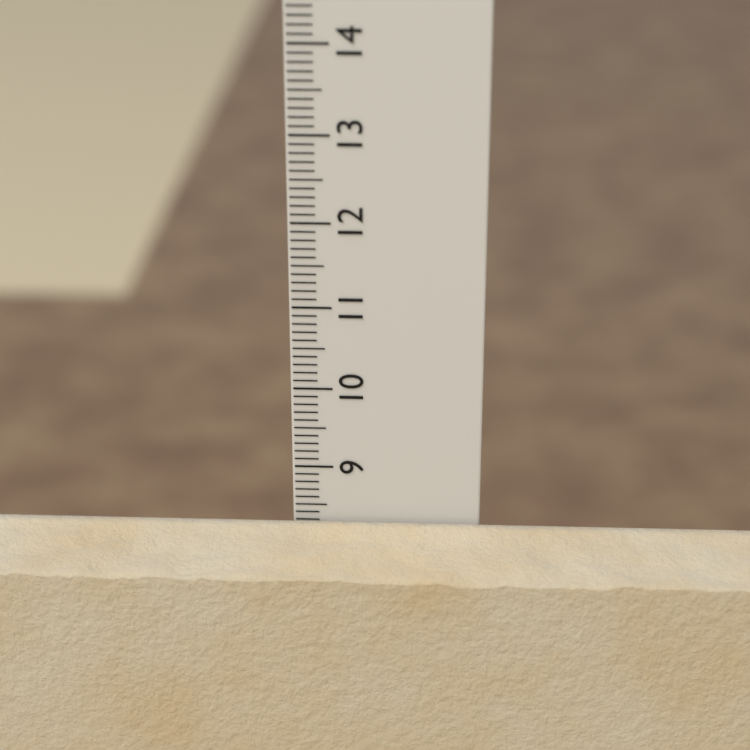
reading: 8.3 cm
